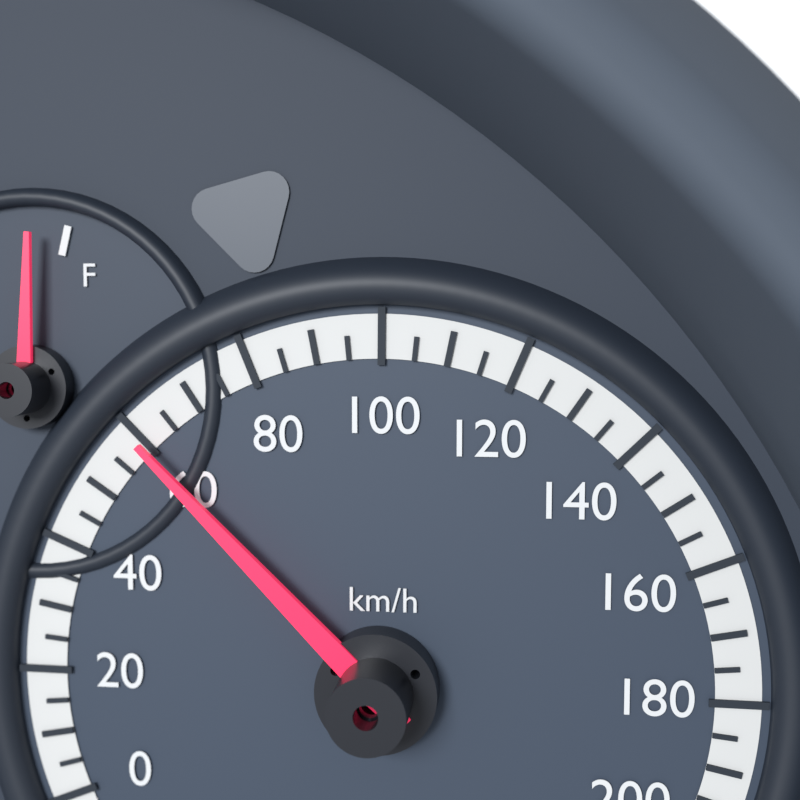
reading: 60 km/h
